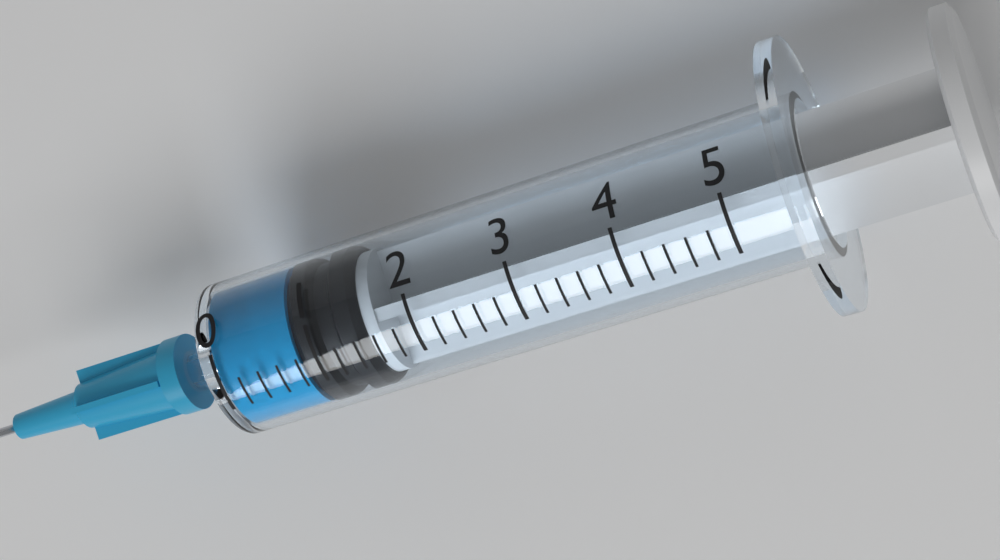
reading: 0.8 (no unit)
